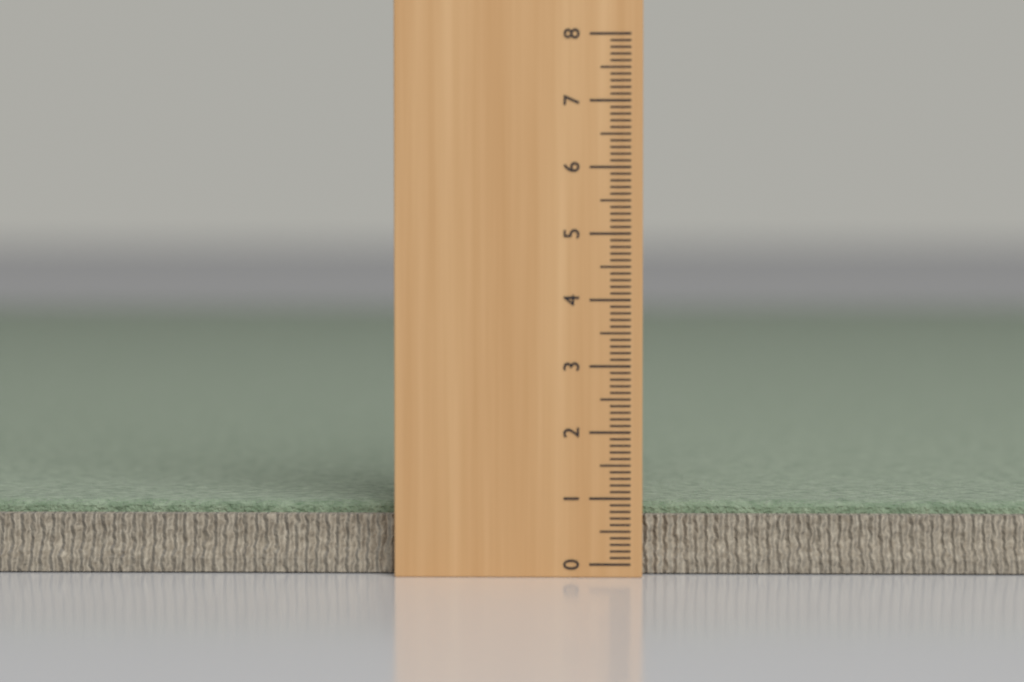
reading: 0.9 (no unit)
